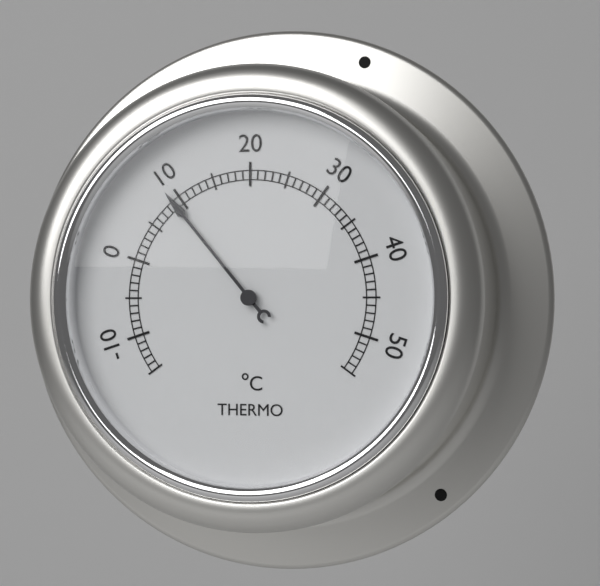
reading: 9 °C
